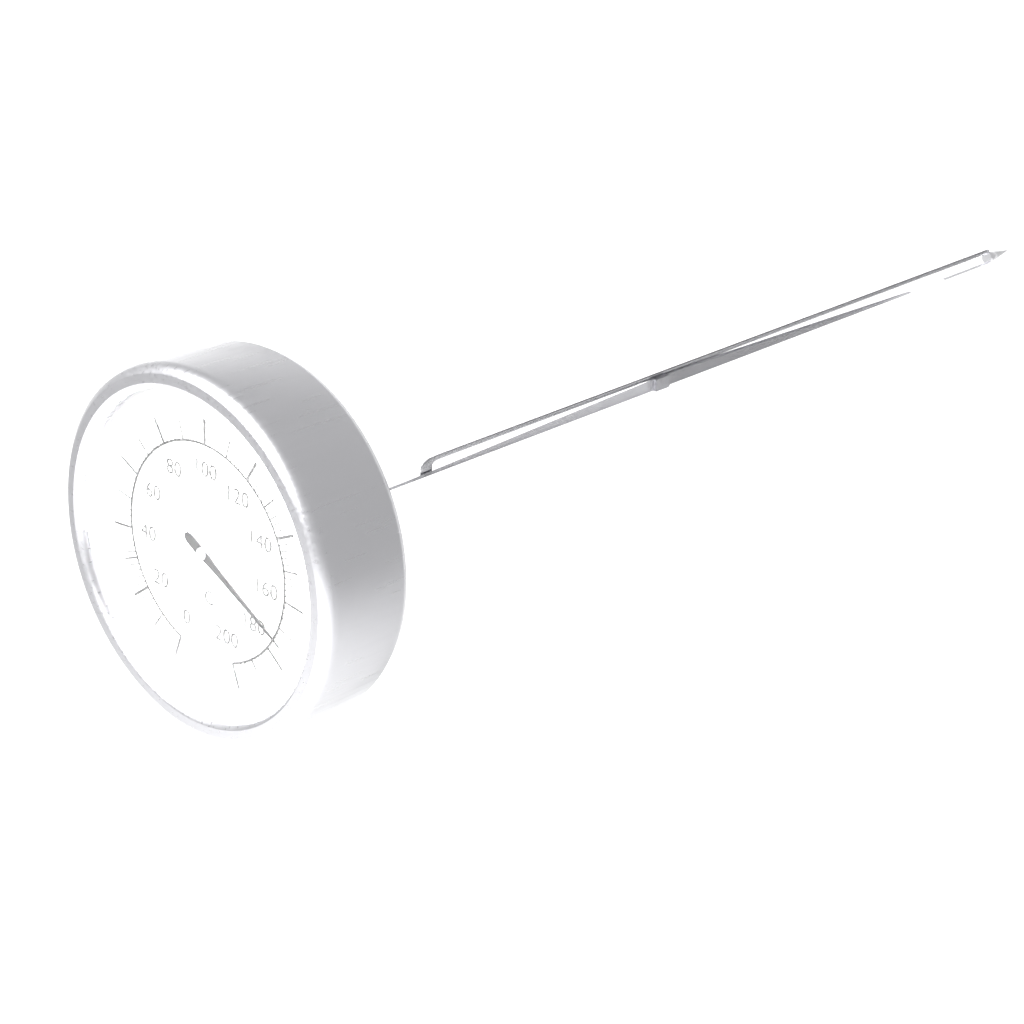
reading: 174 °C
